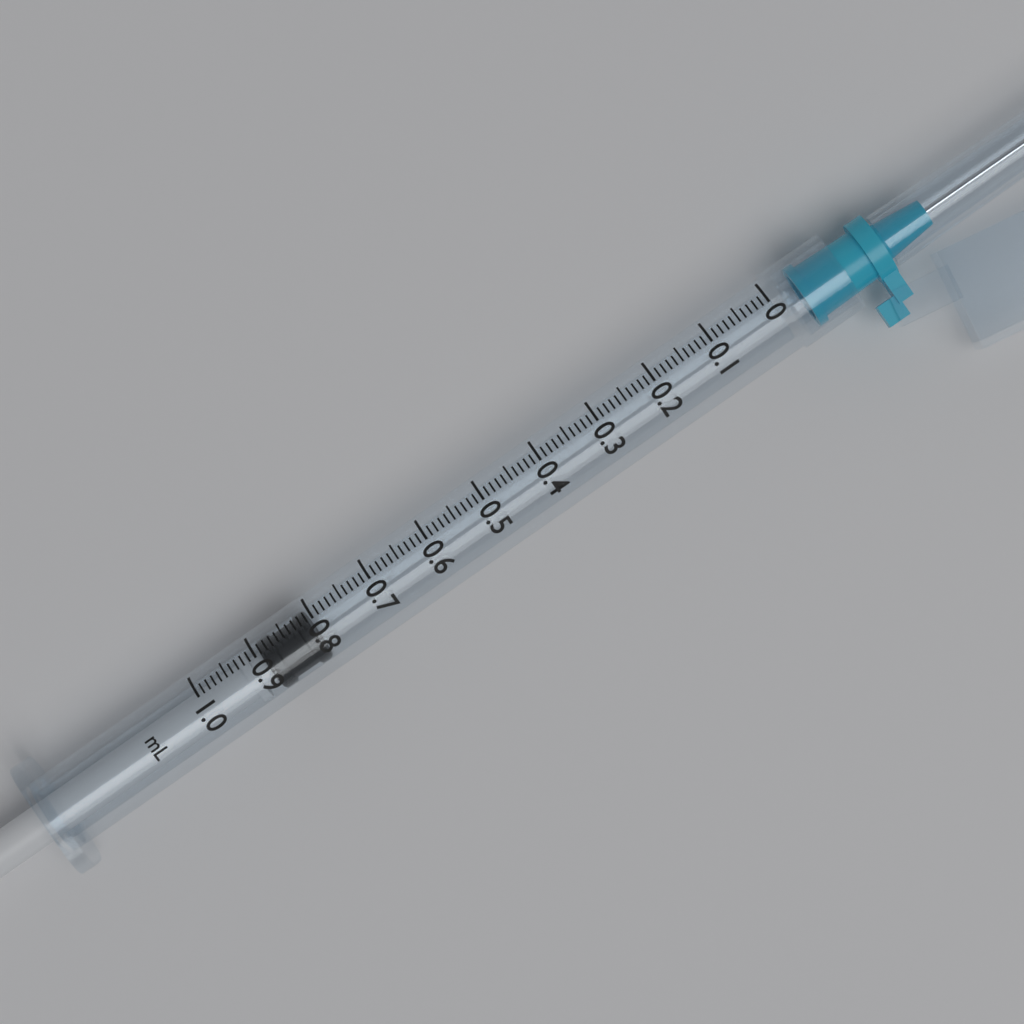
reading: 0.81 ml
